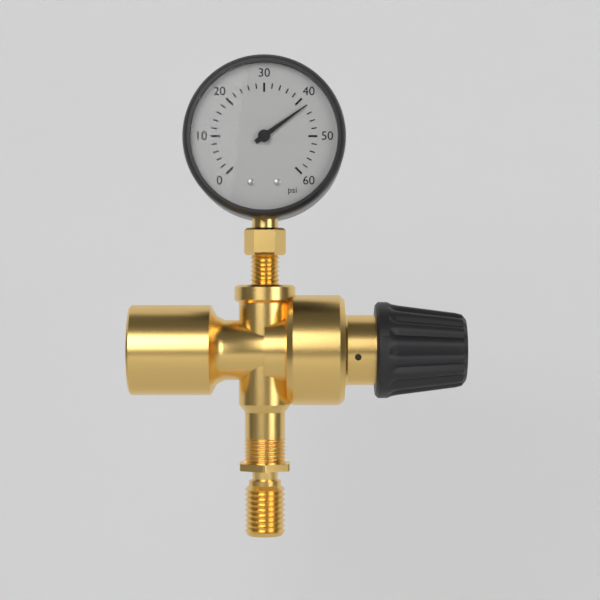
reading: 42 psi
